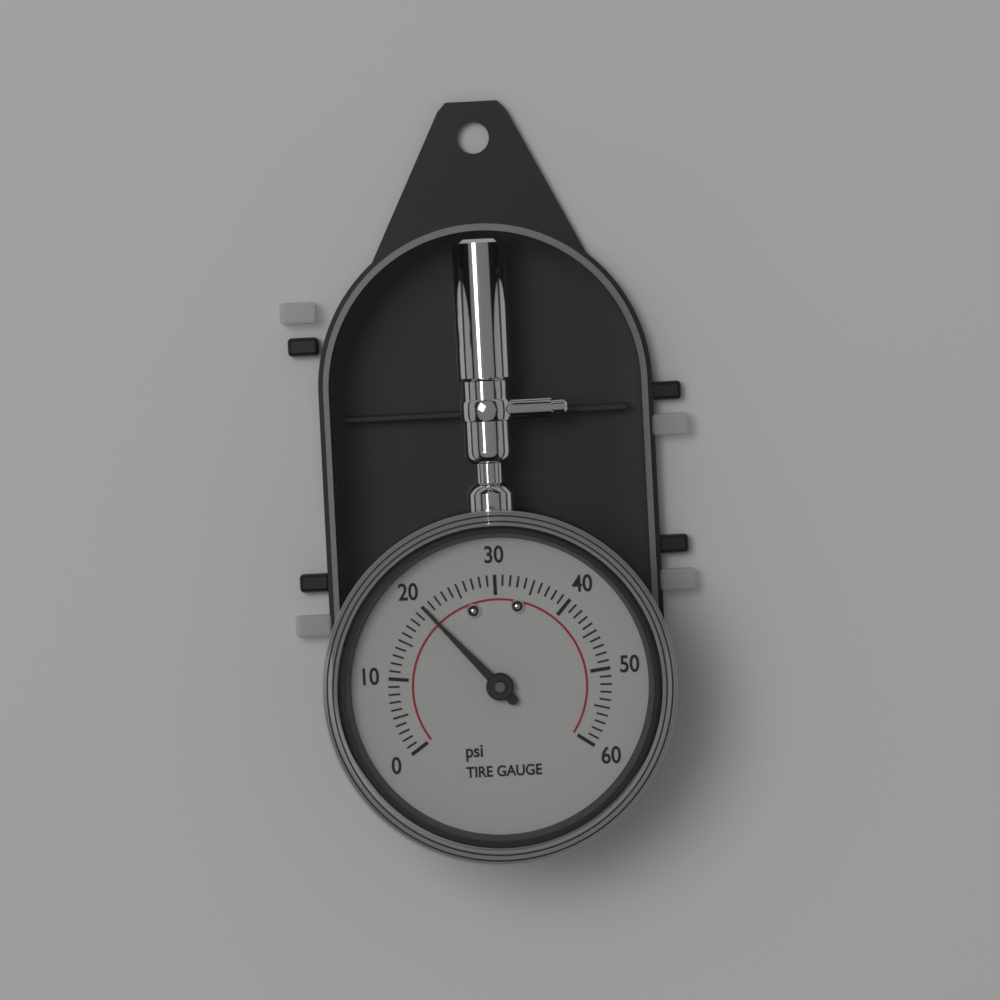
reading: 20 psi
